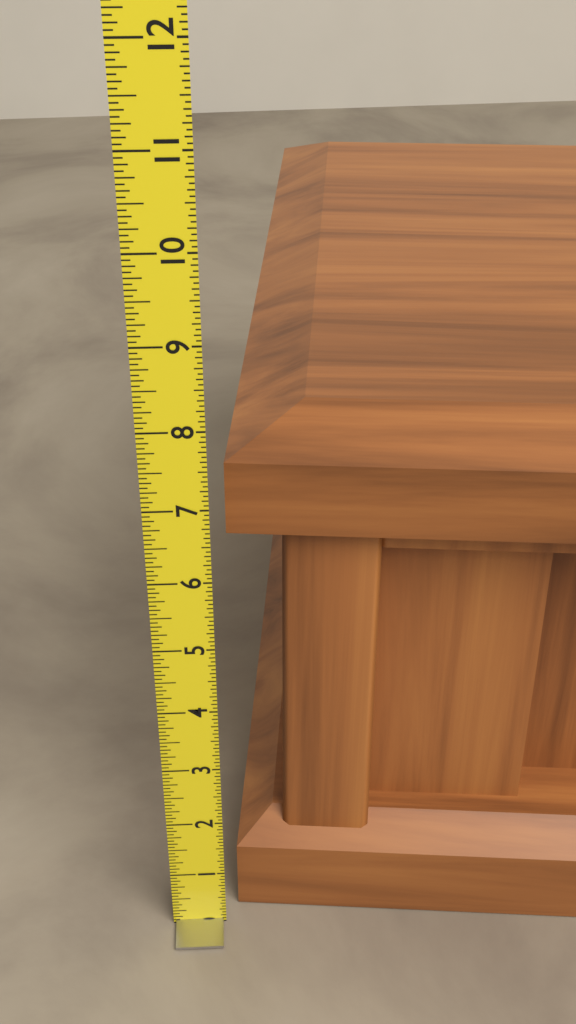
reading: 7.8125 (no unit)
